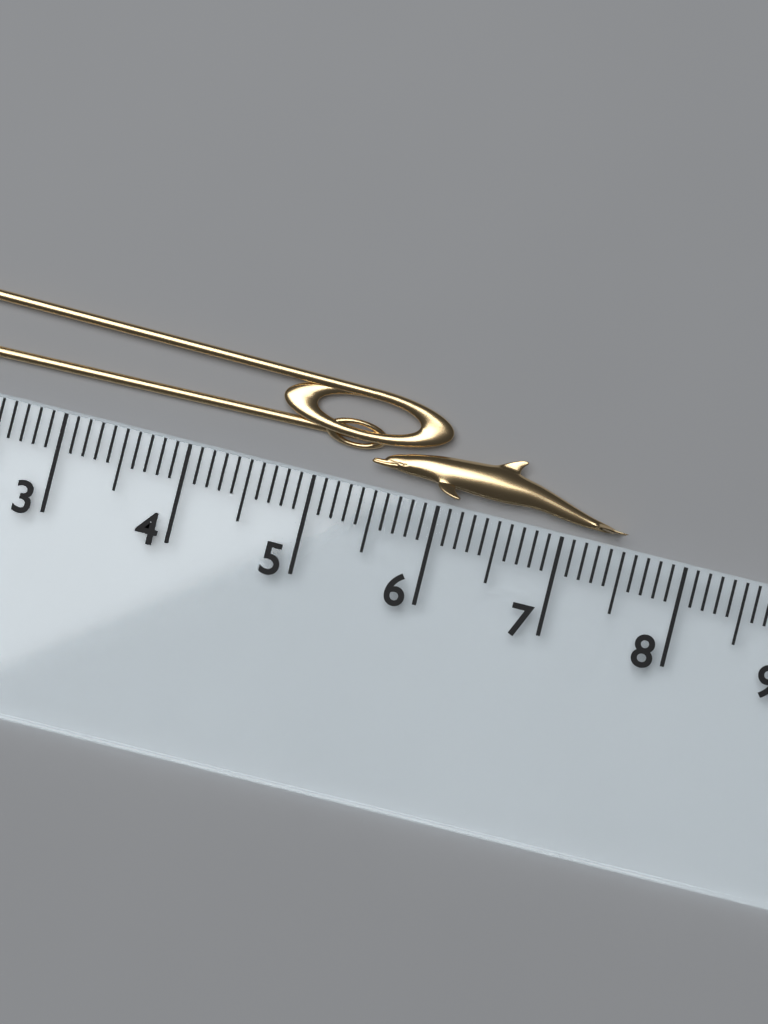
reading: 7.5 cm
